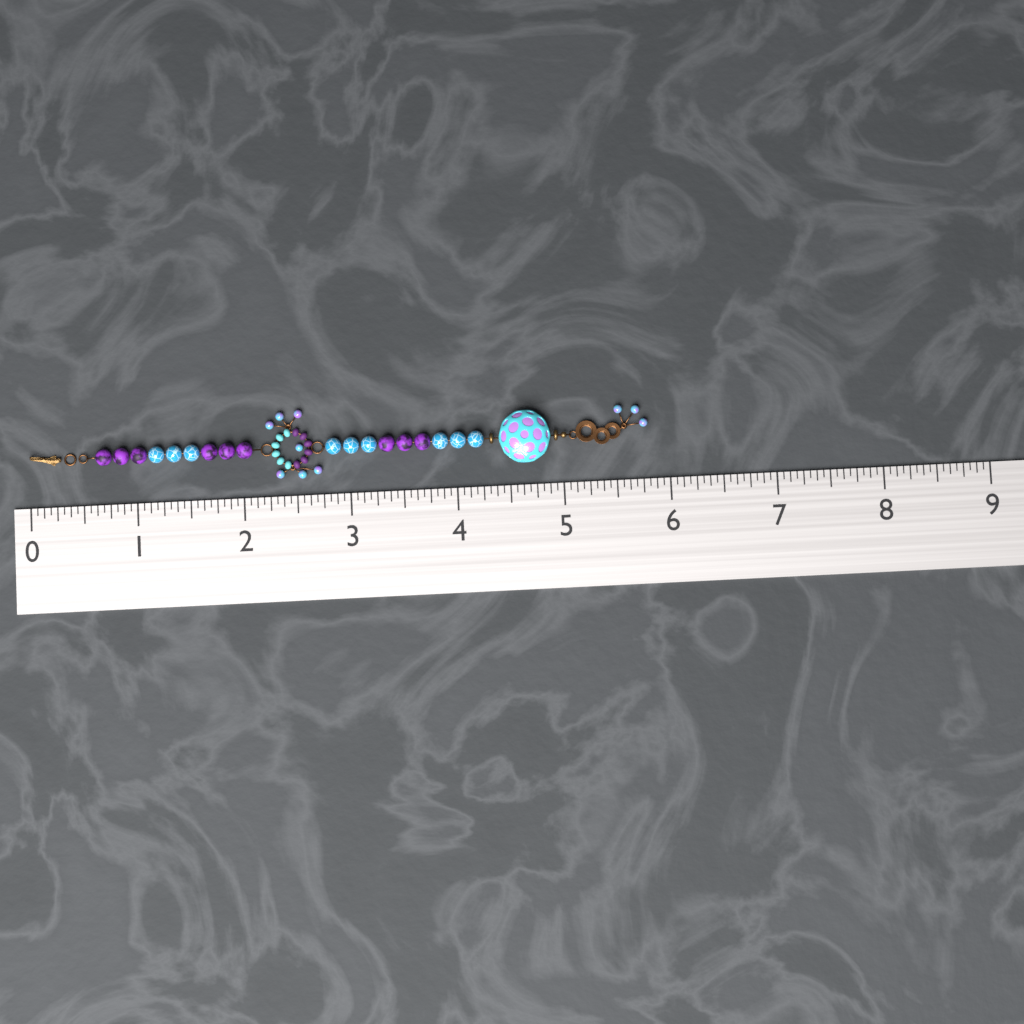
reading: 5.8125 (no unit)
